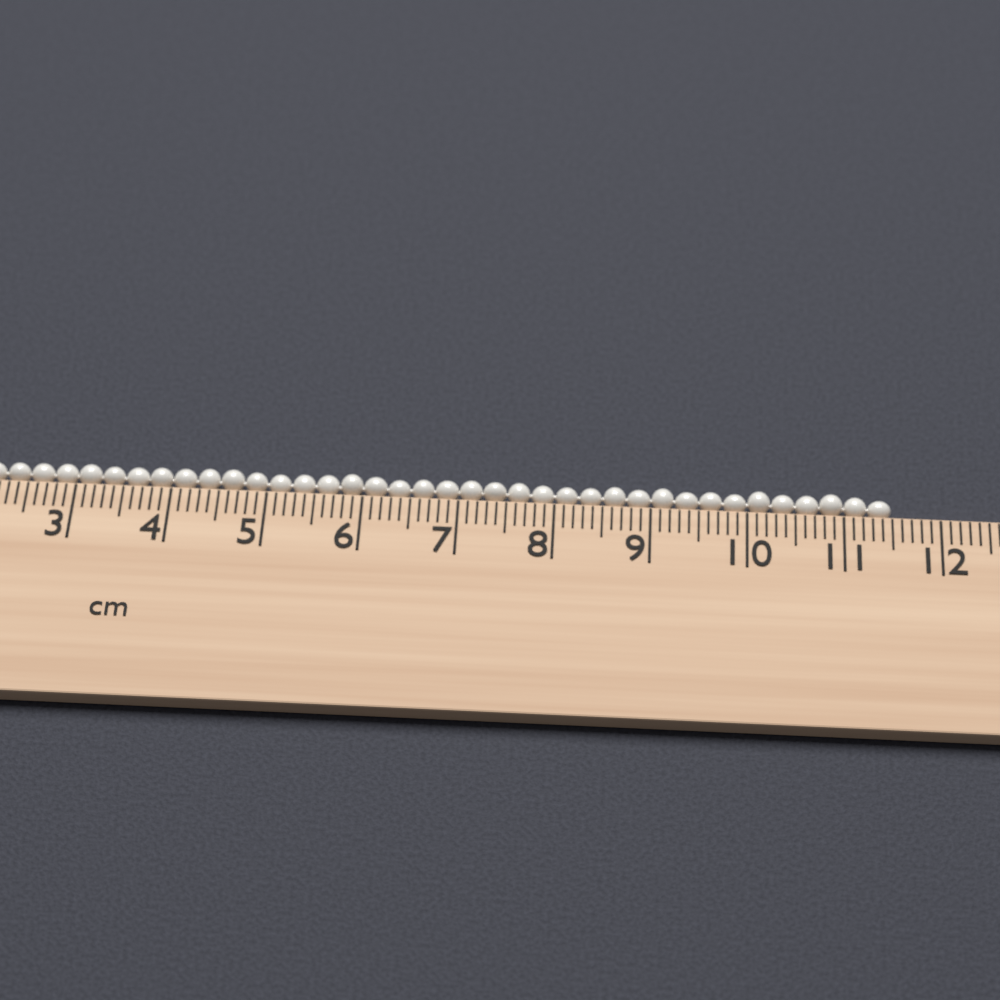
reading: 11.5 cm
